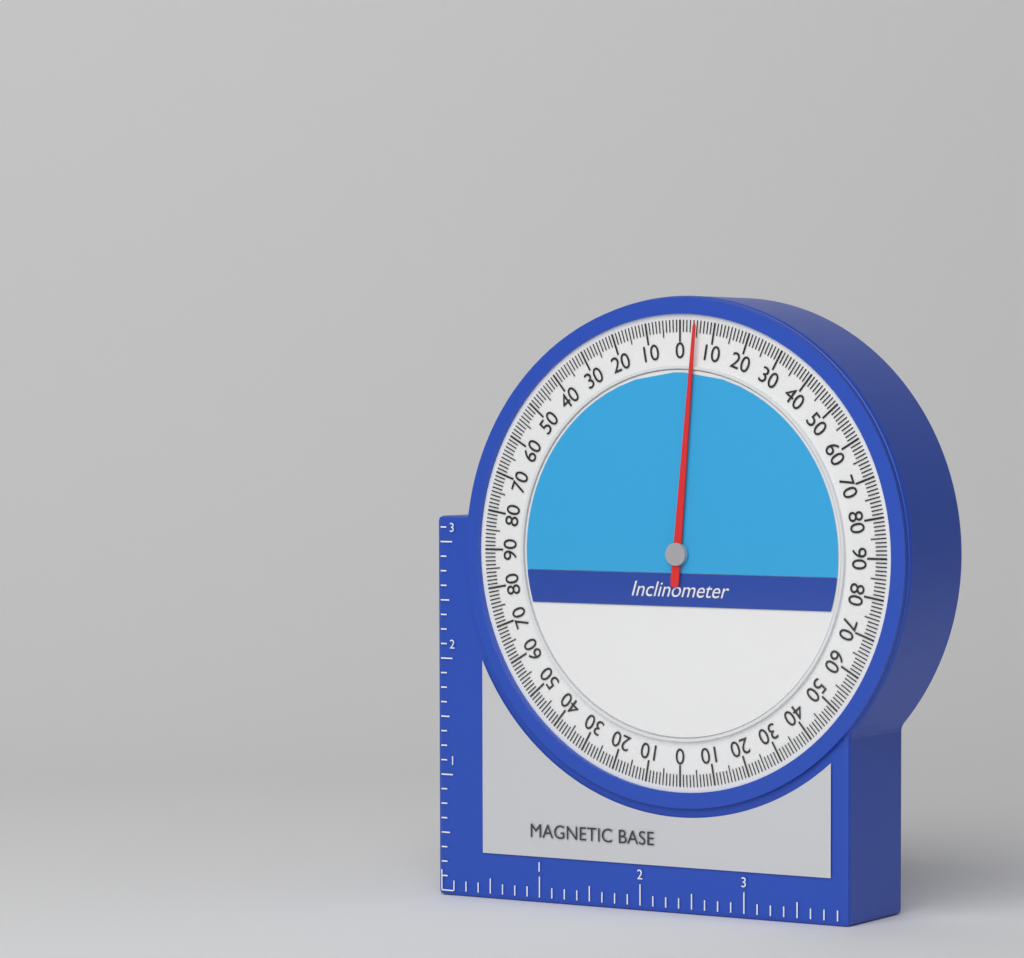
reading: 5 (no unit)
